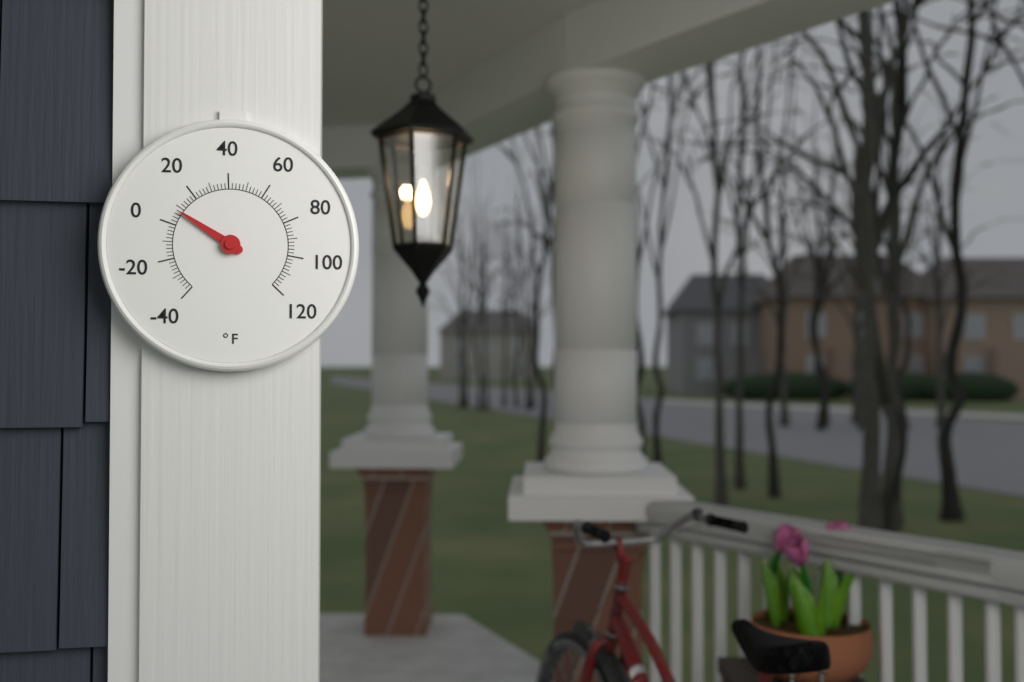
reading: 8 °F
